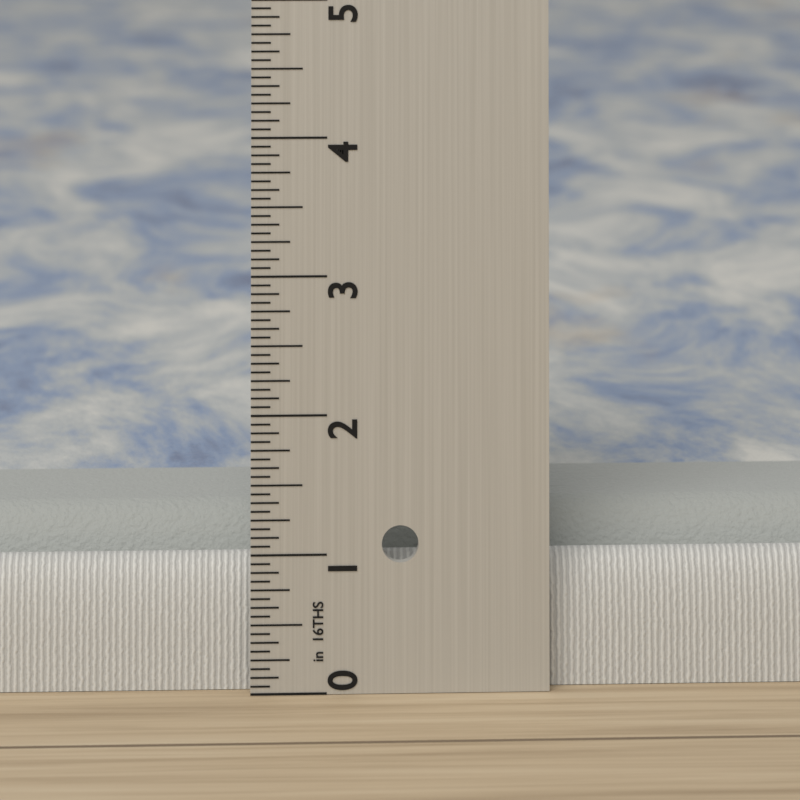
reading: 1.1875 in
